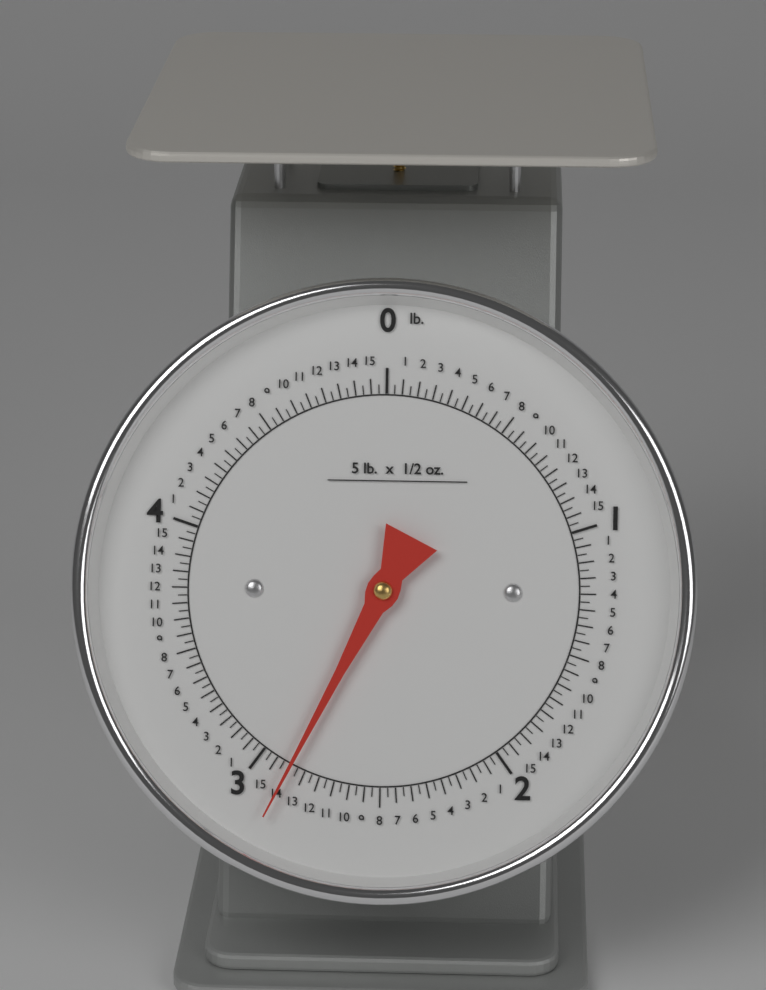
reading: 2.87500 lb
